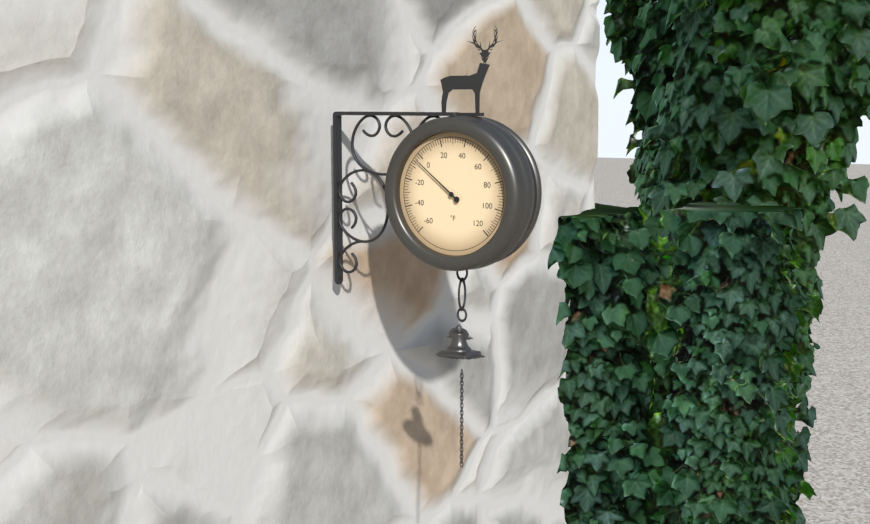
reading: -4 °F
